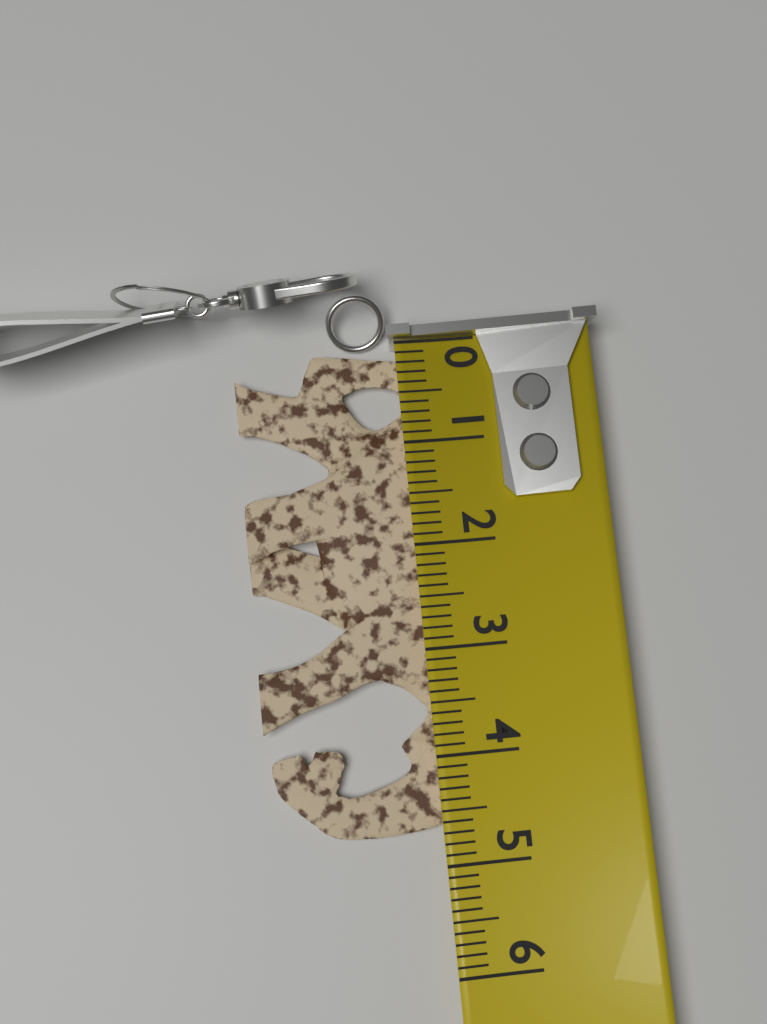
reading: 4.7 (no unit)
